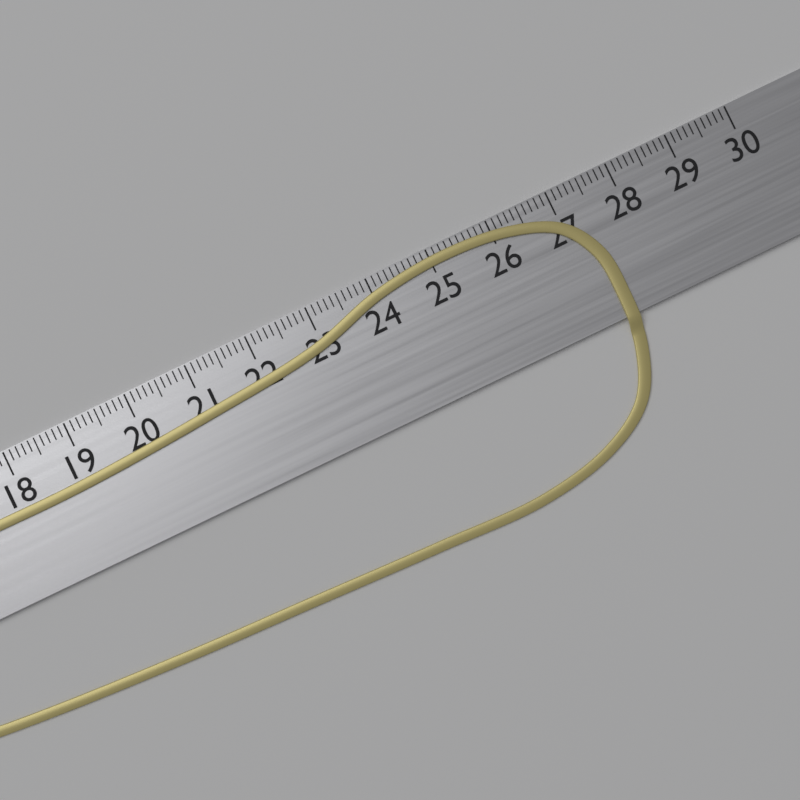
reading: 27.5 cm
